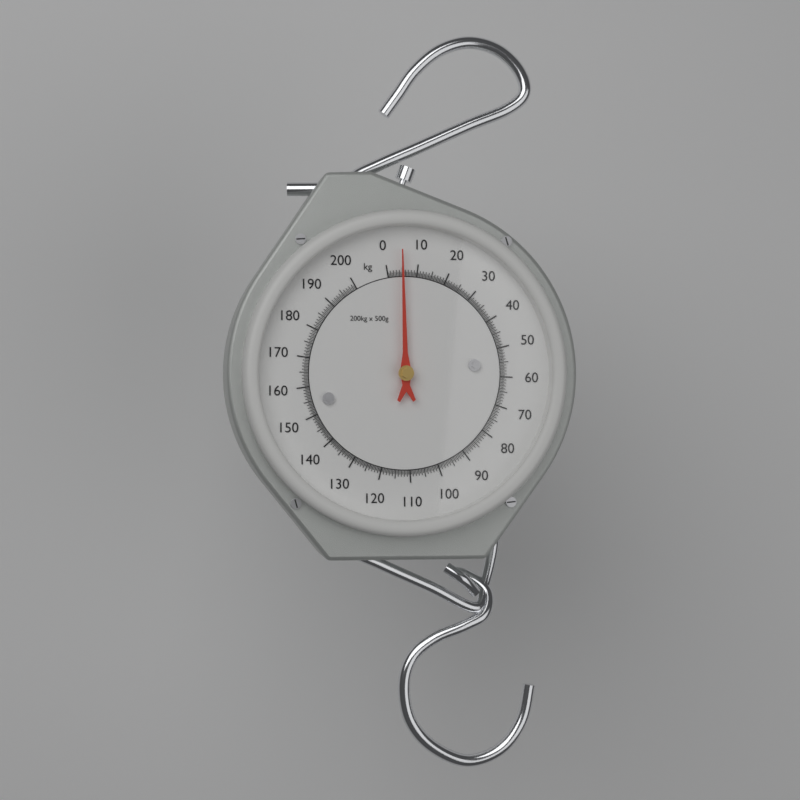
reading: 5.0 kg
